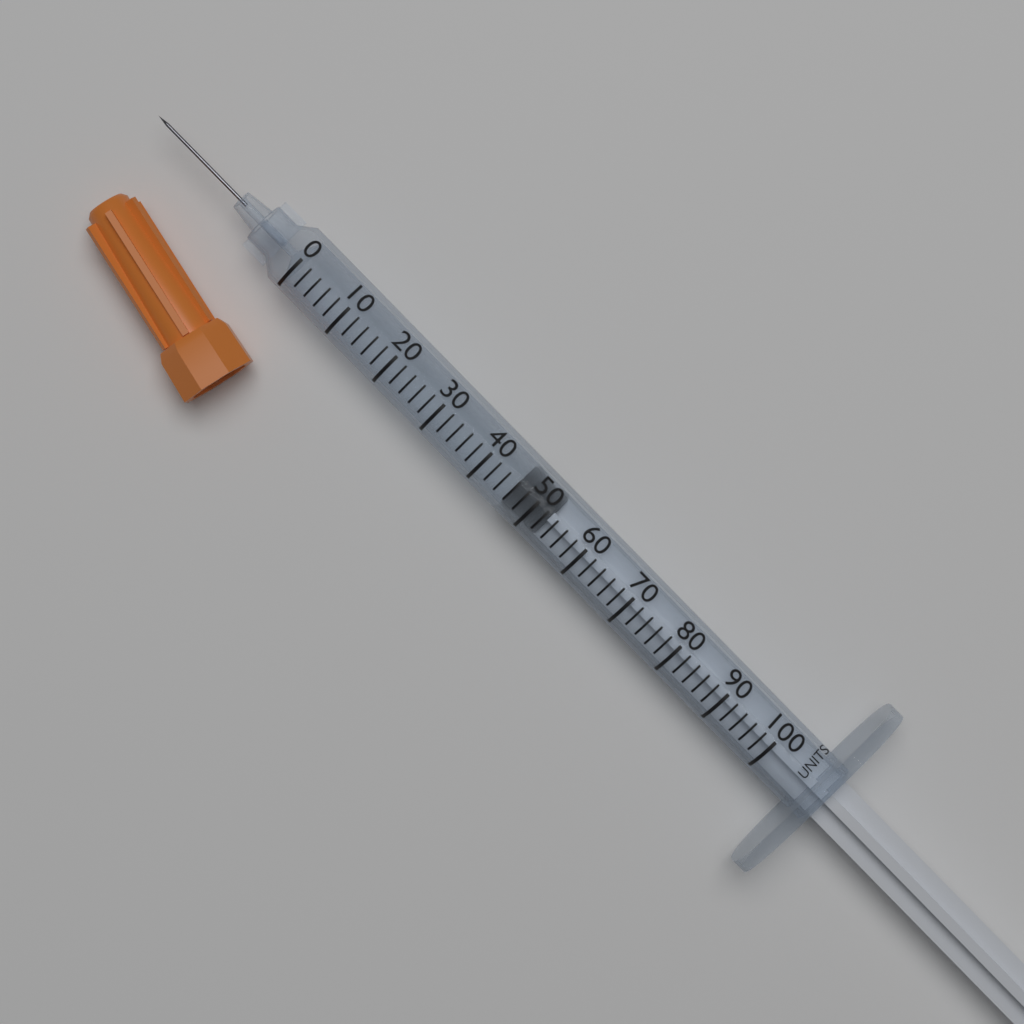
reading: 46 units
